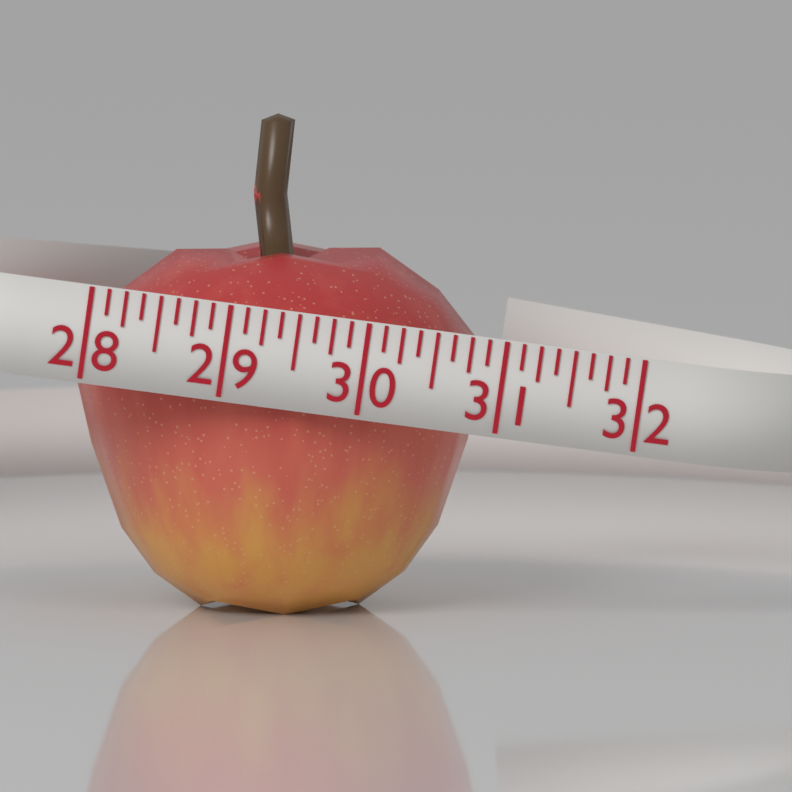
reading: 31.000 (no unit)
